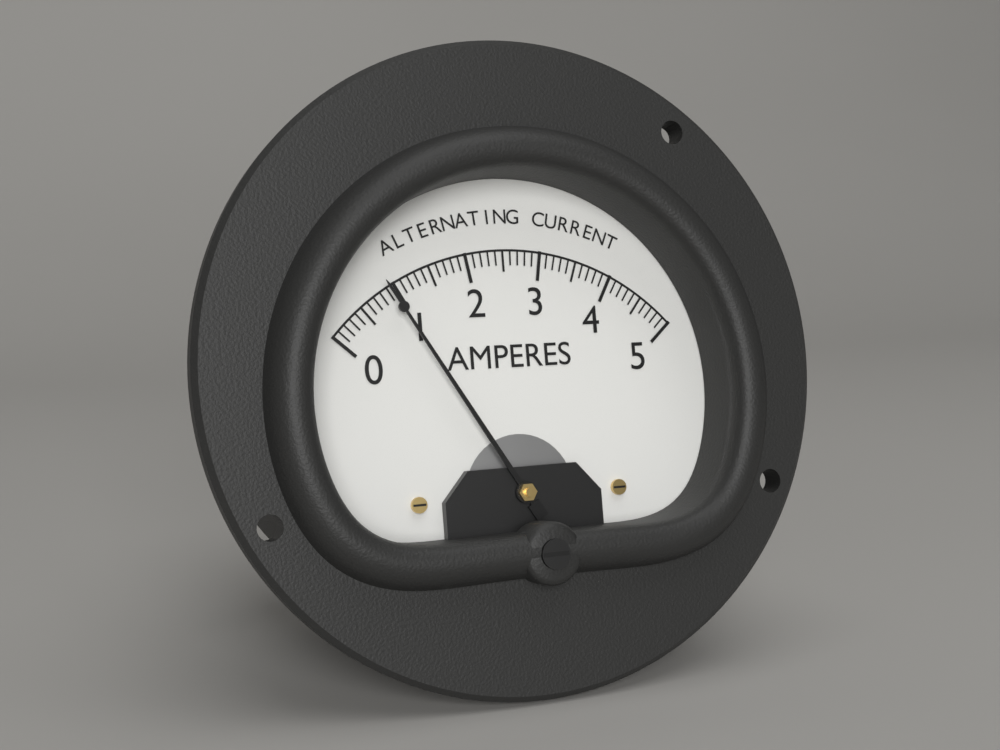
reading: 0.9 A
